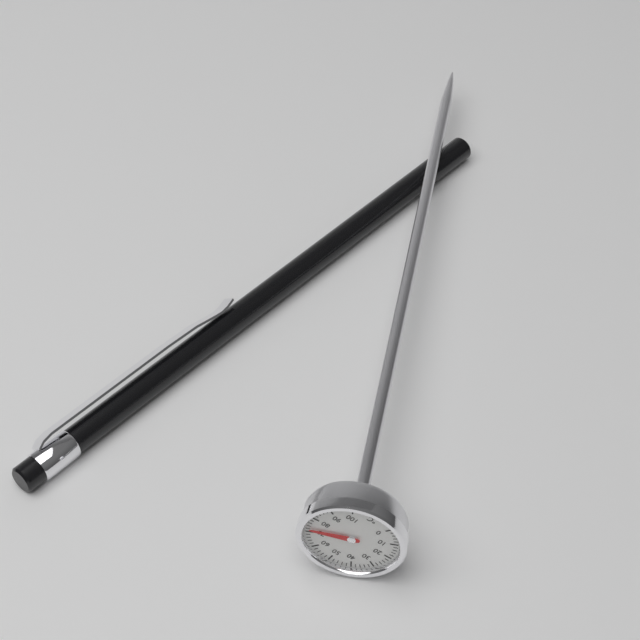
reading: 72 °C
